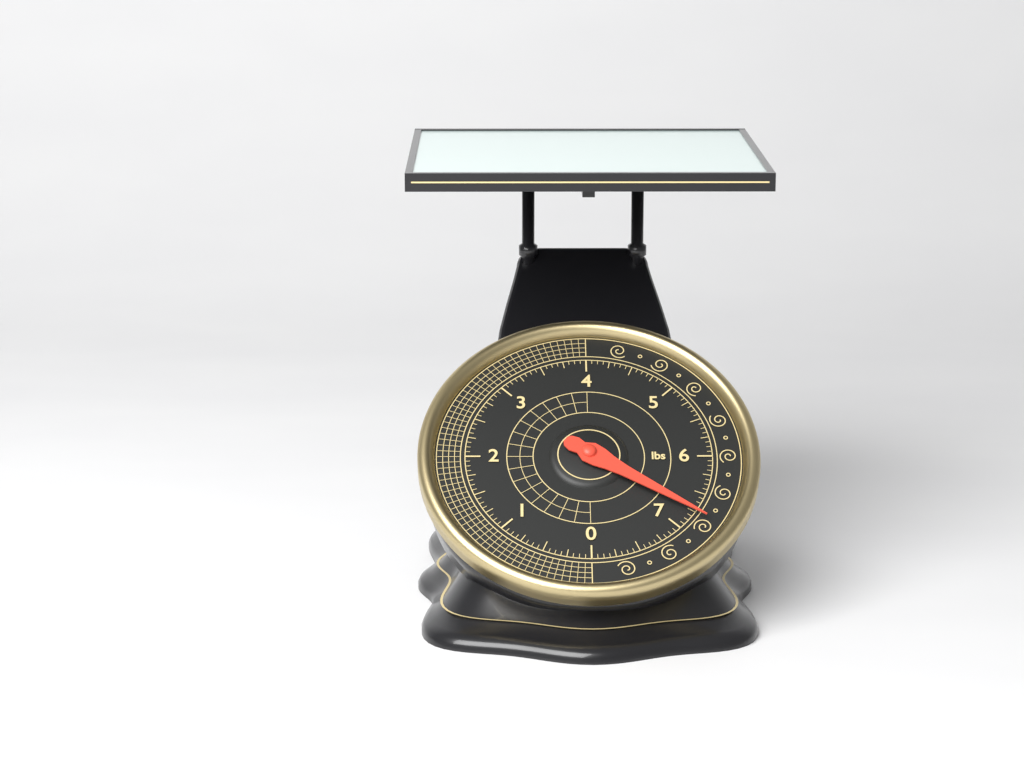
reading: 6.7500 lbs
